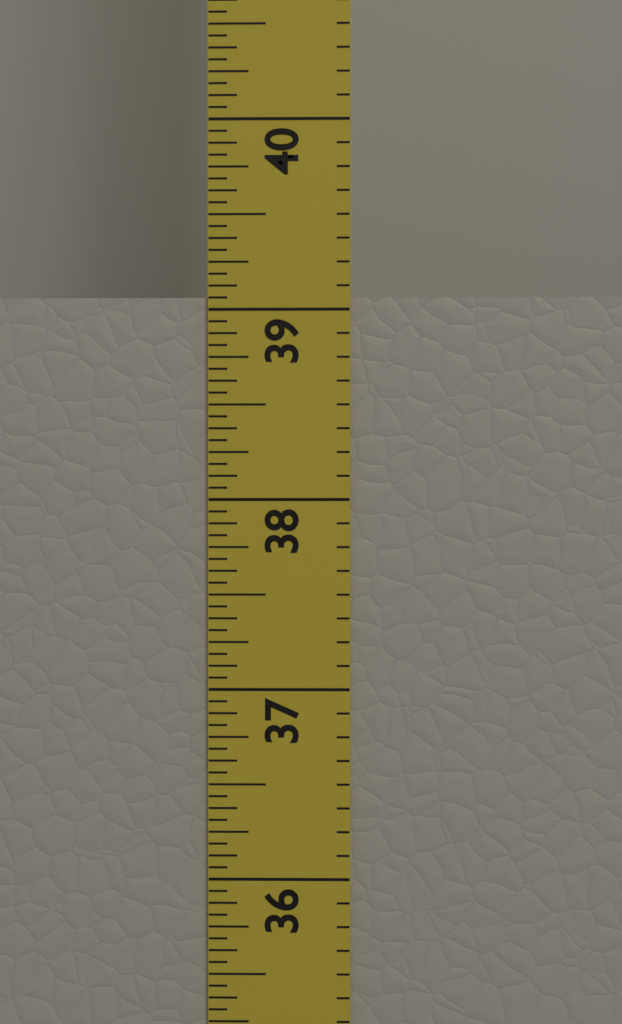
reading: 39.0625 in
